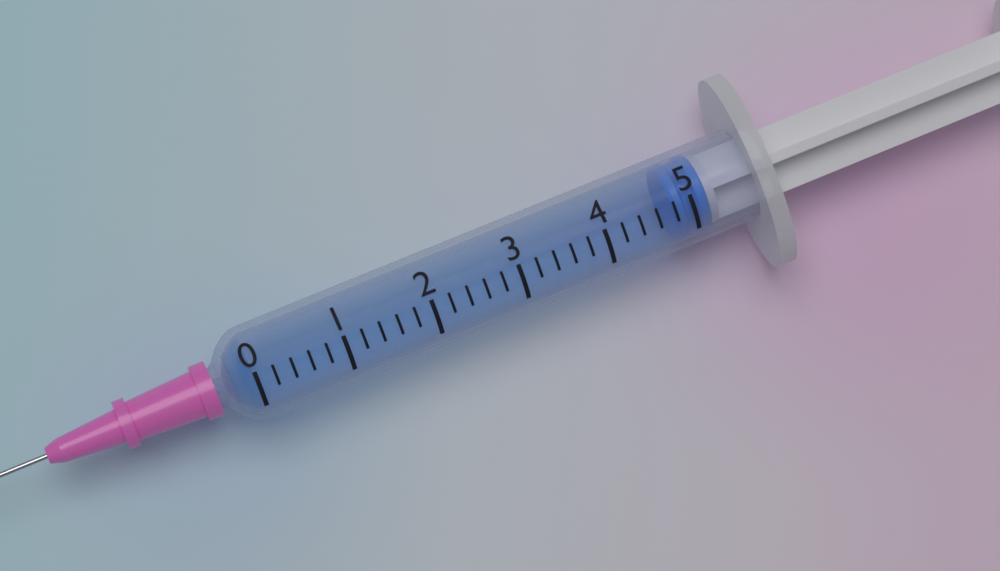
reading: 4.8 (no unit)
